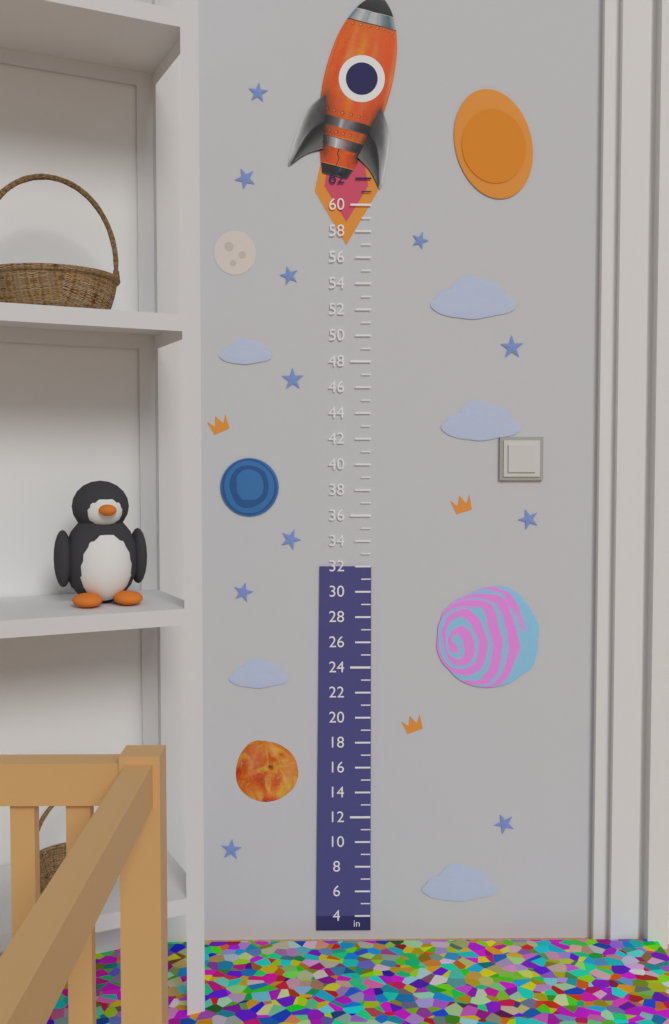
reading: 32 in
